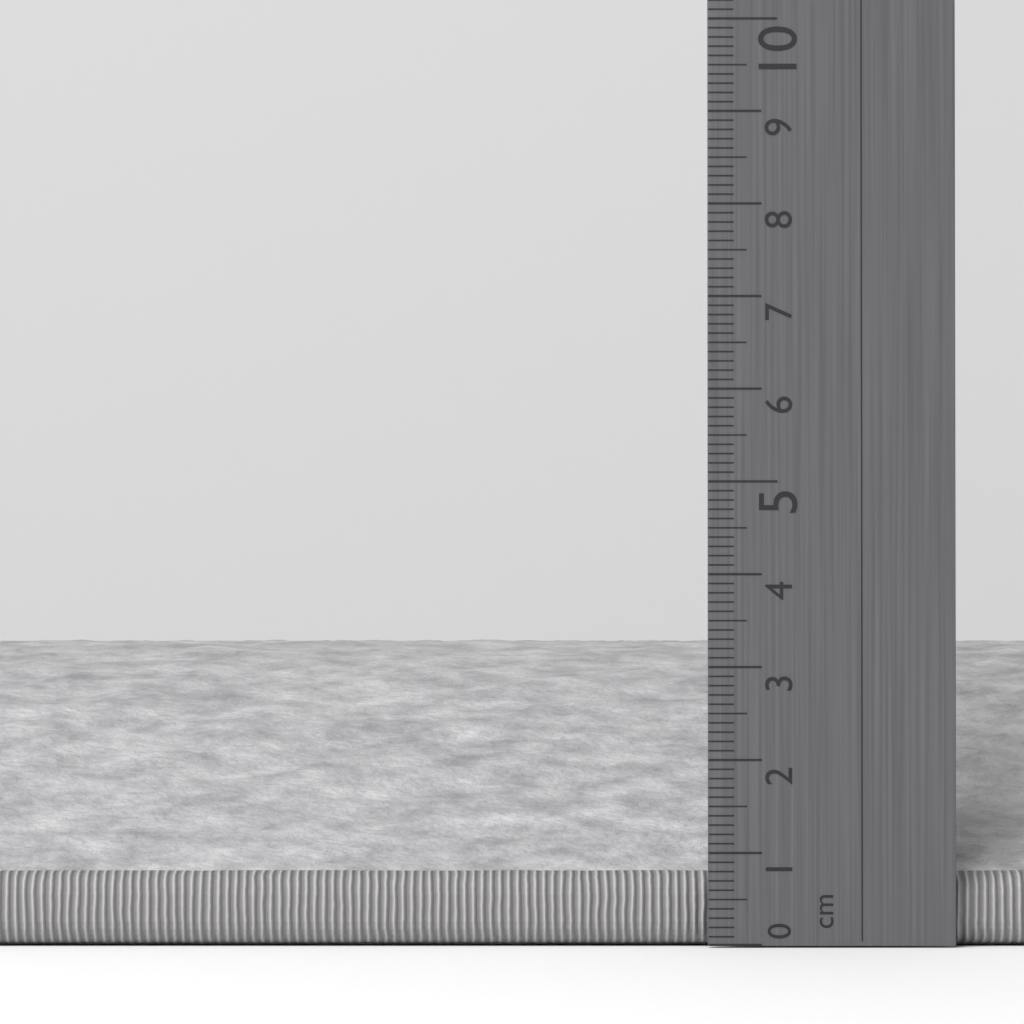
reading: 3.3 cm
